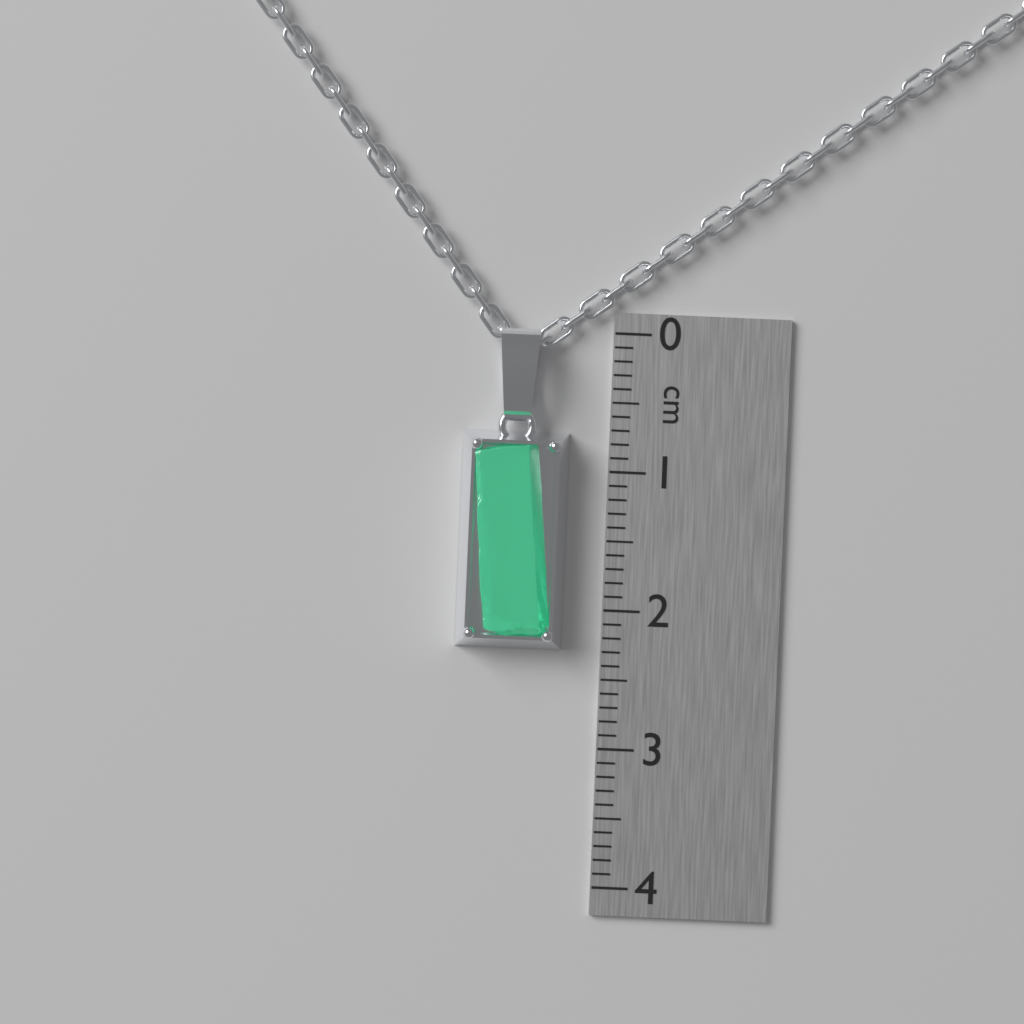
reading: 2.3 cm
